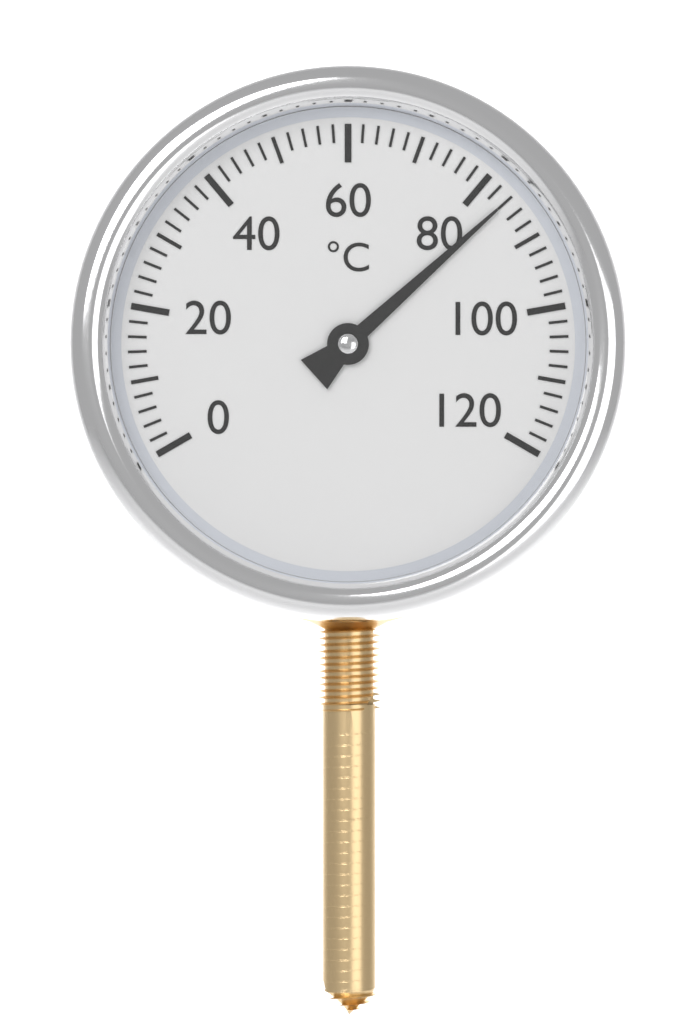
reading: 84 °C
